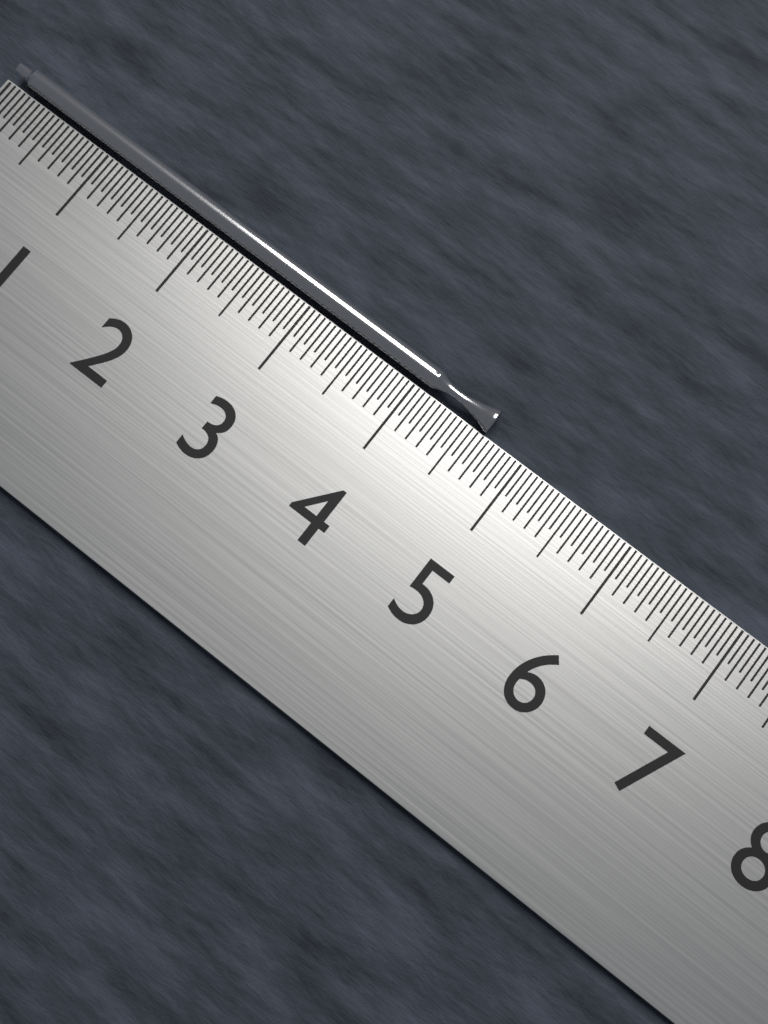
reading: 4.65 cm
